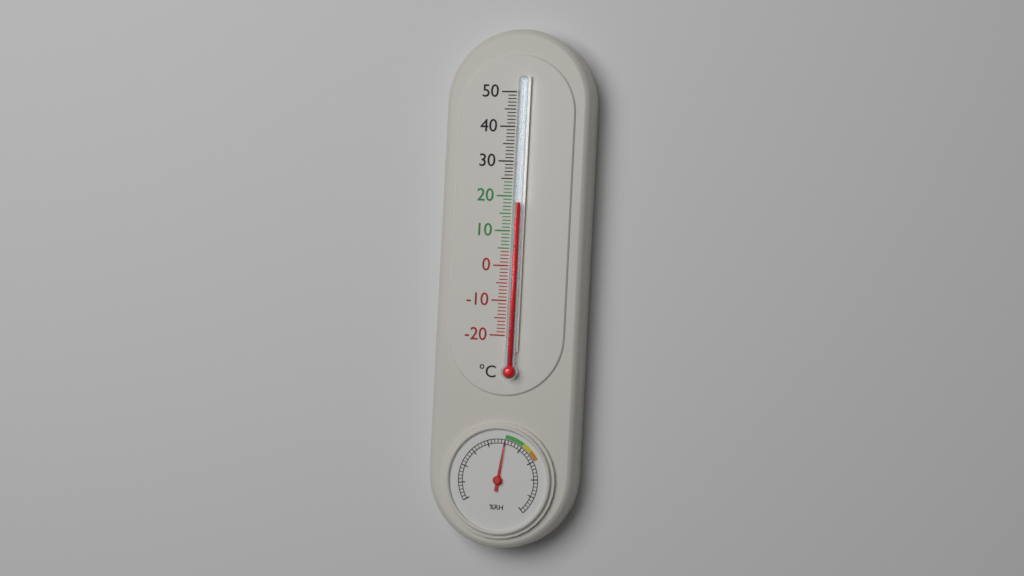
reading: 18 °C
